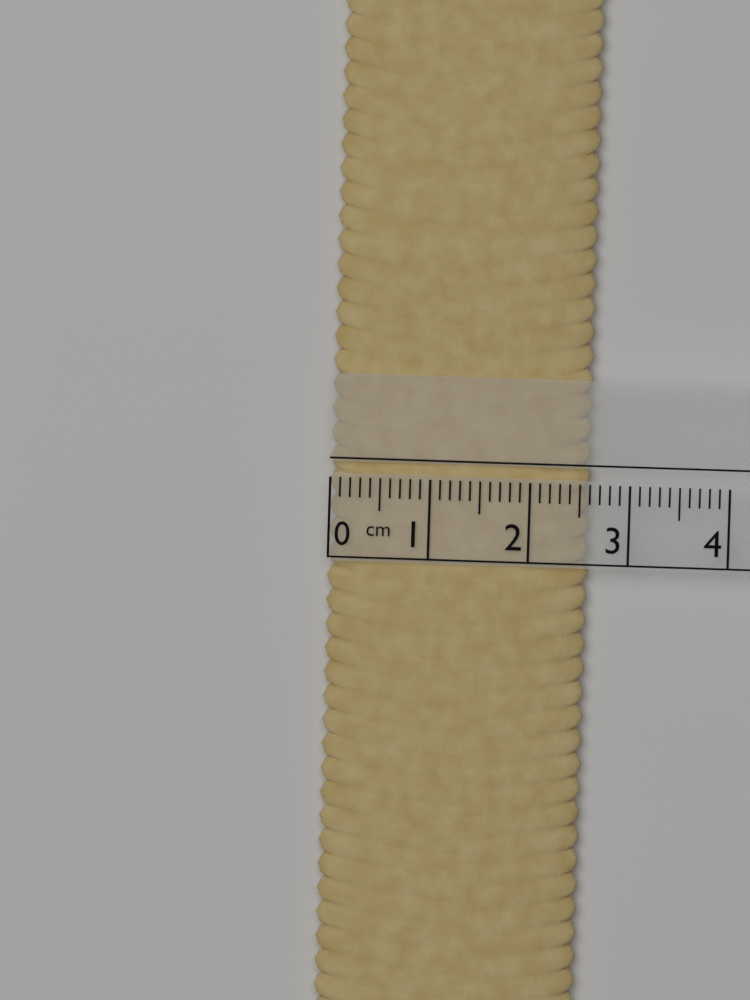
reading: 2.6 cm
